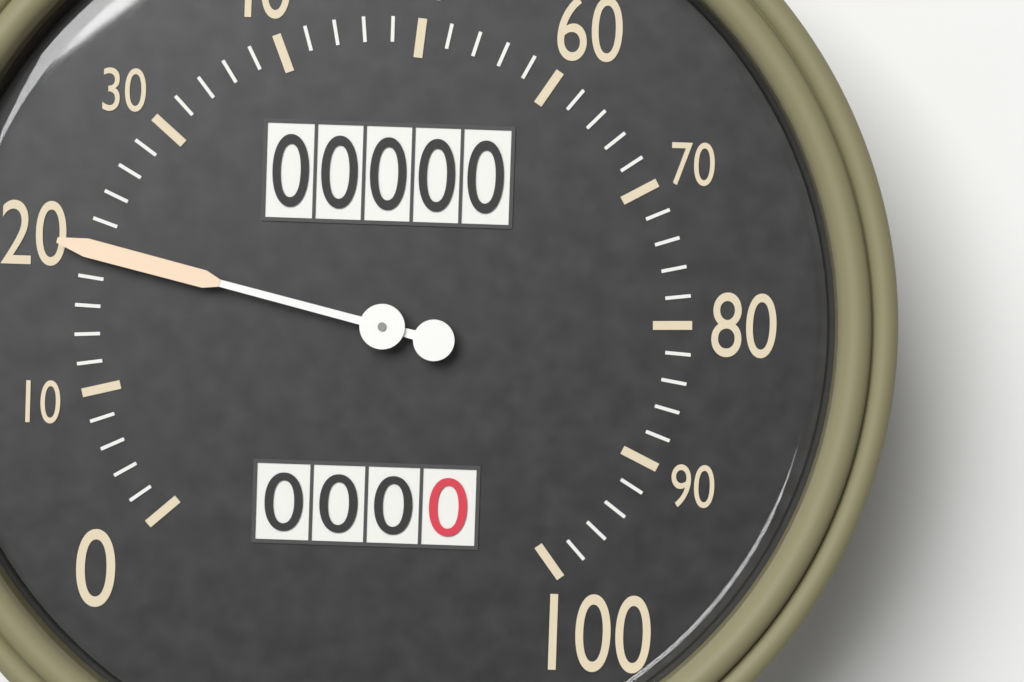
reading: 20 (no unit)
